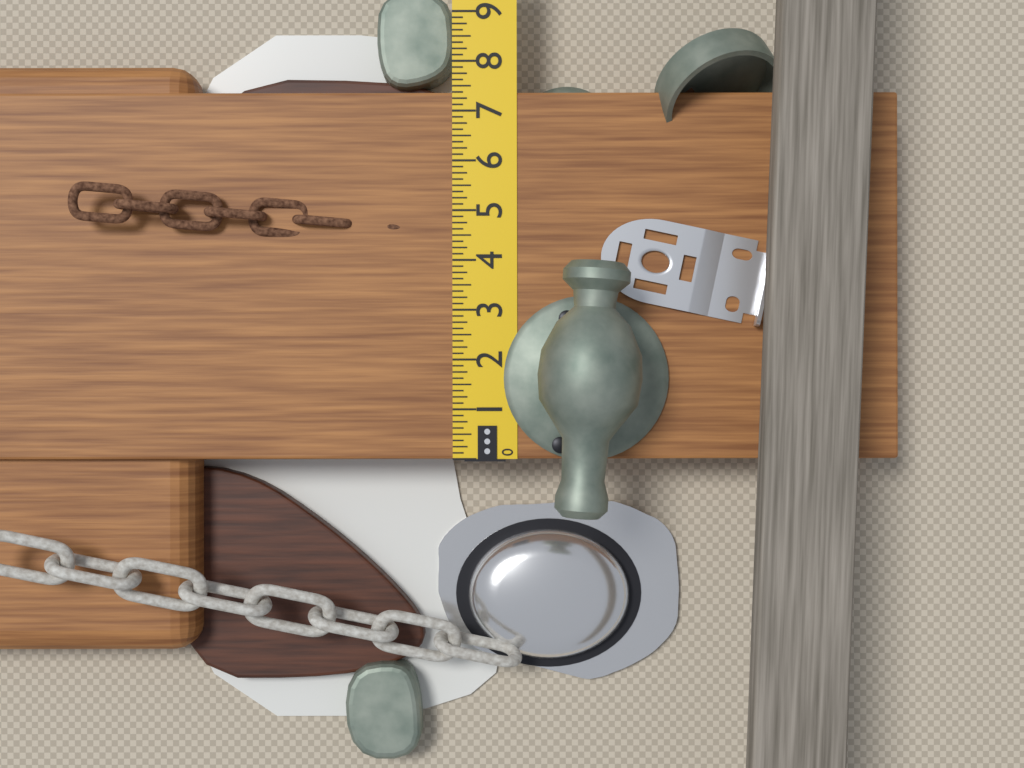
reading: 7.375 in
